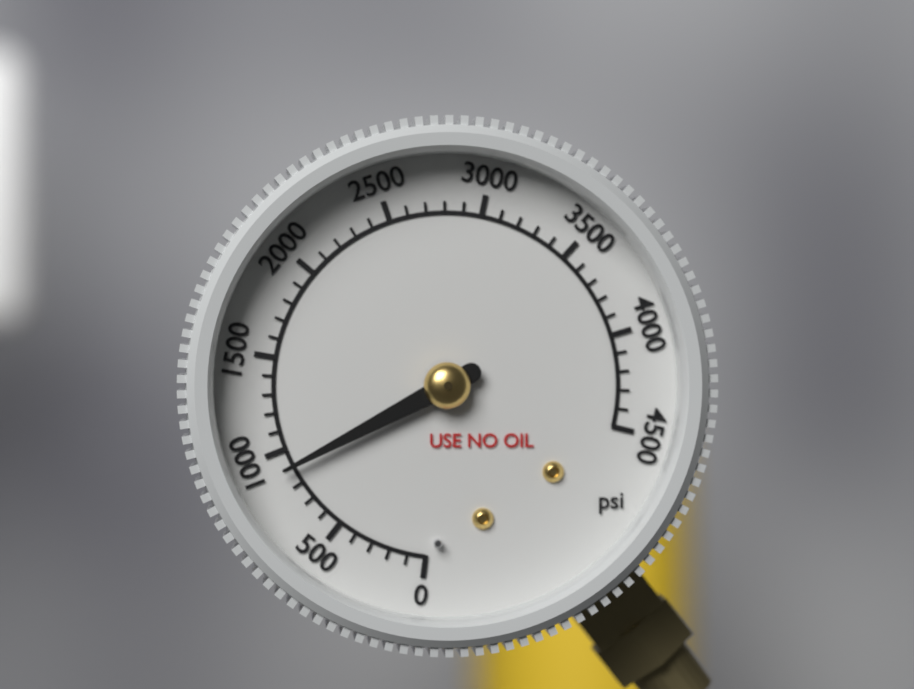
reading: 900 psi
